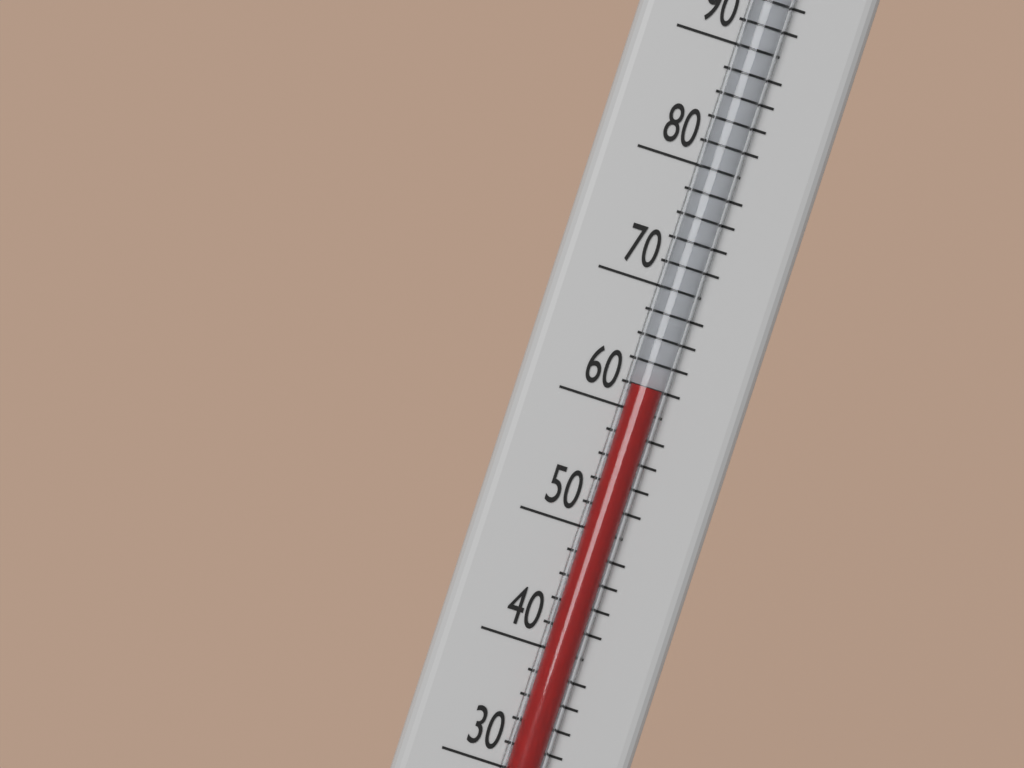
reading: 62 °F
